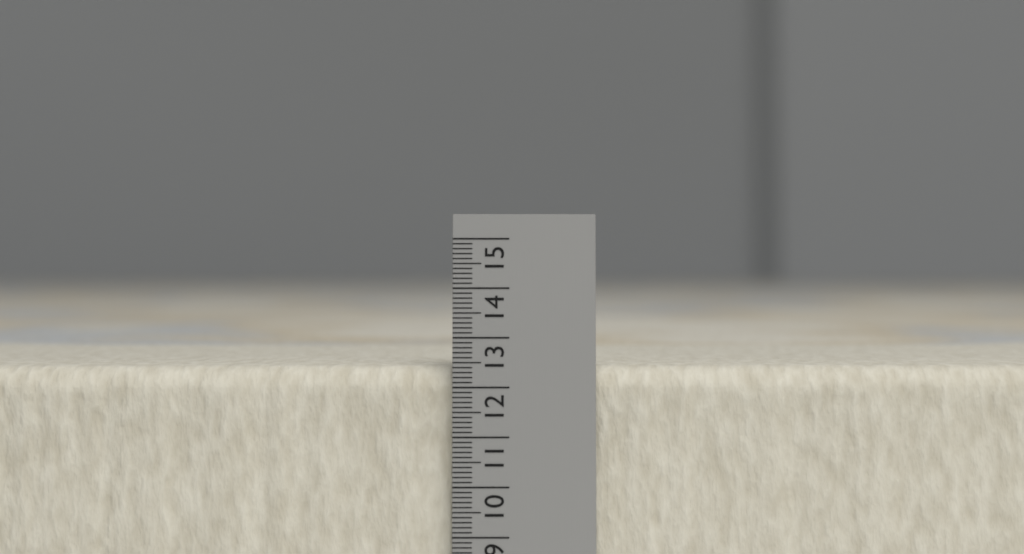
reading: 12.4 (no unit)
